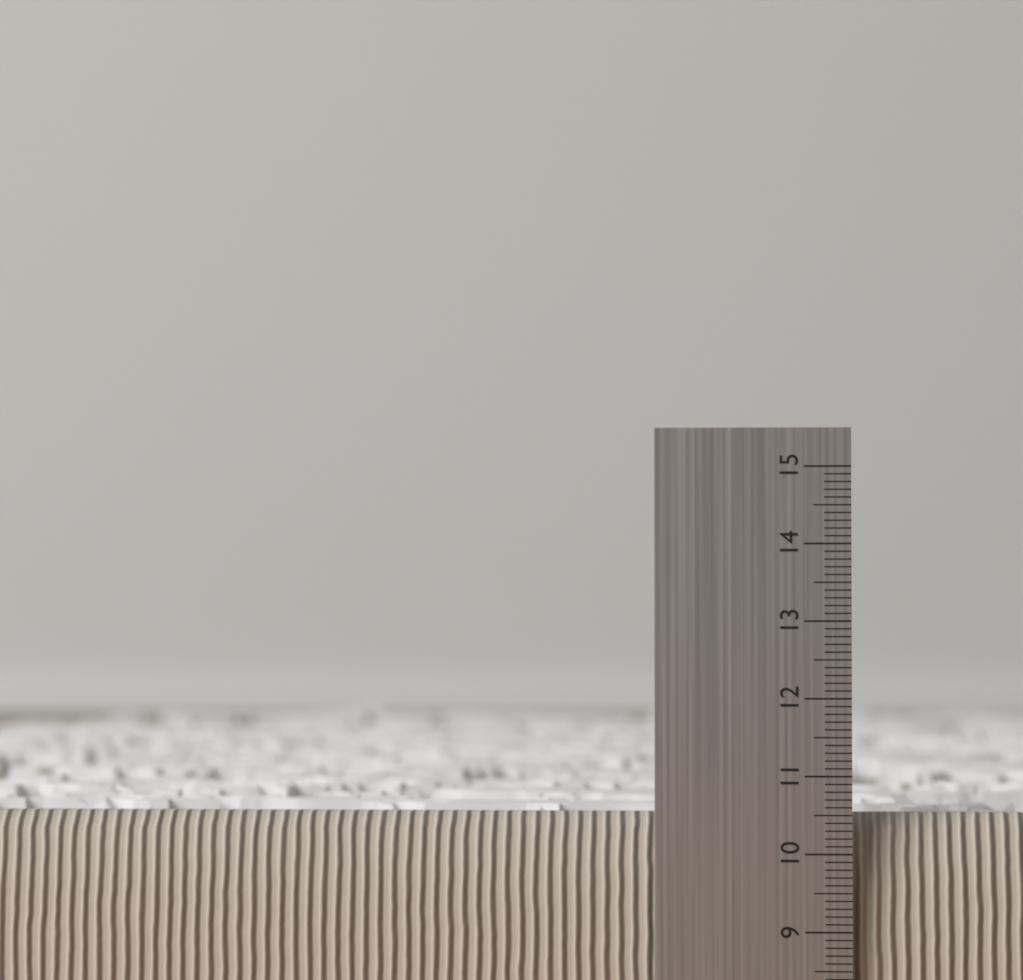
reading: 10.5 (no unit)
